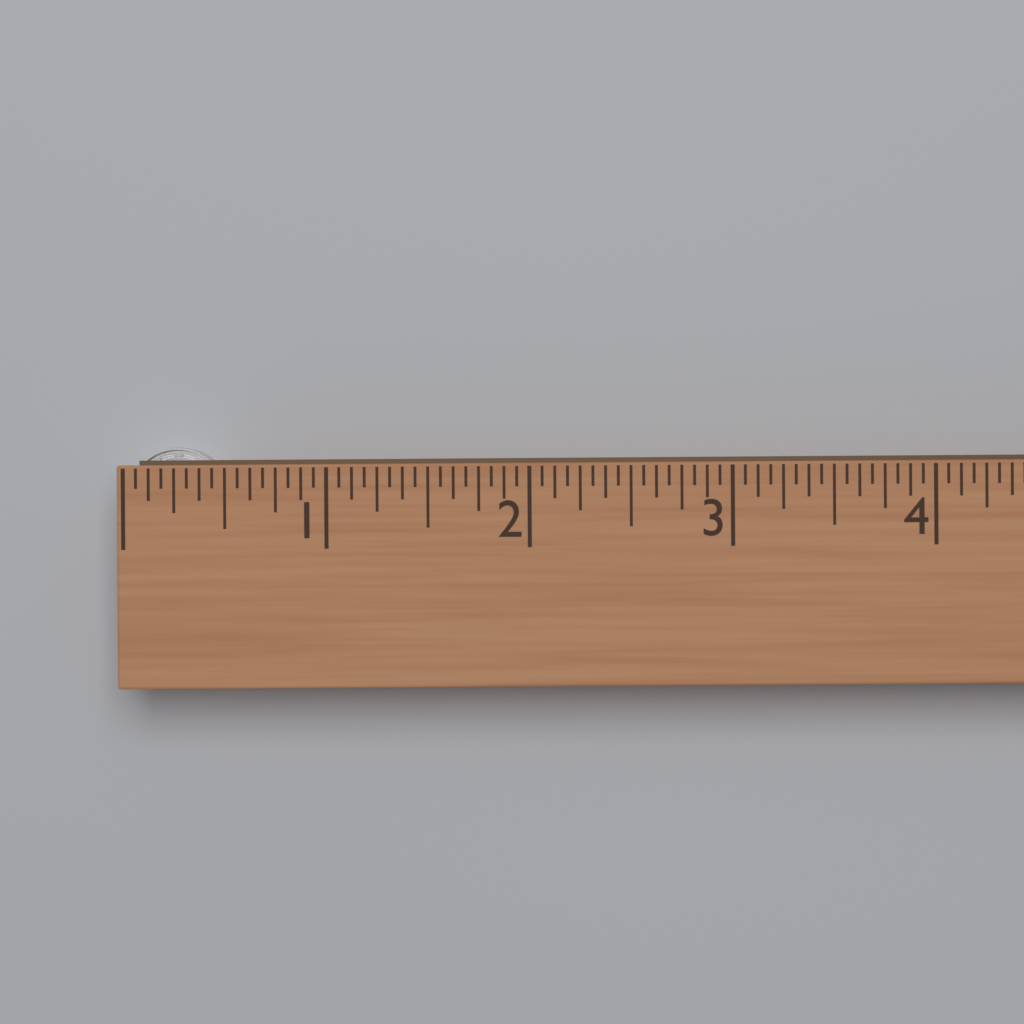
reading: 0.5000 (no unit)
